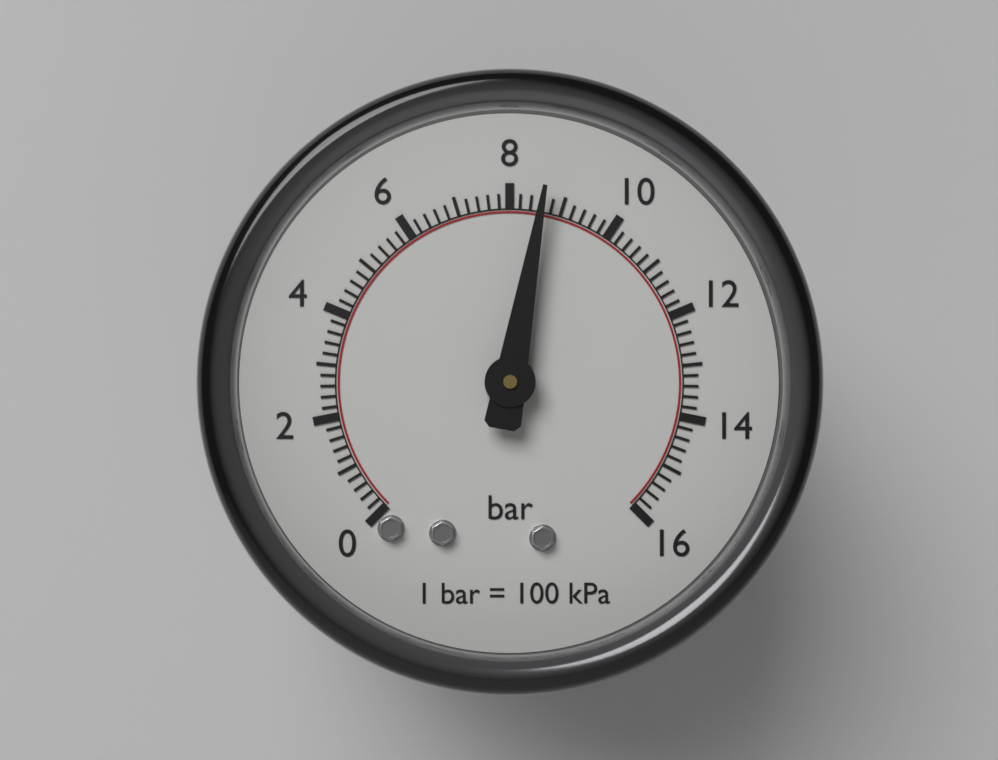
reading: 8.6 bar
